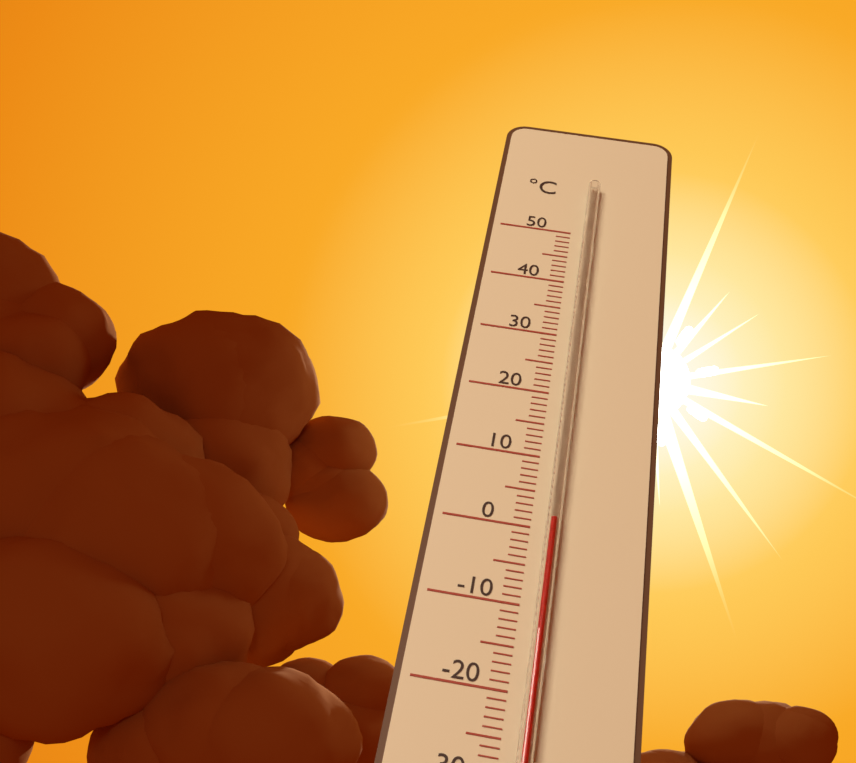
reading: 1 °C
